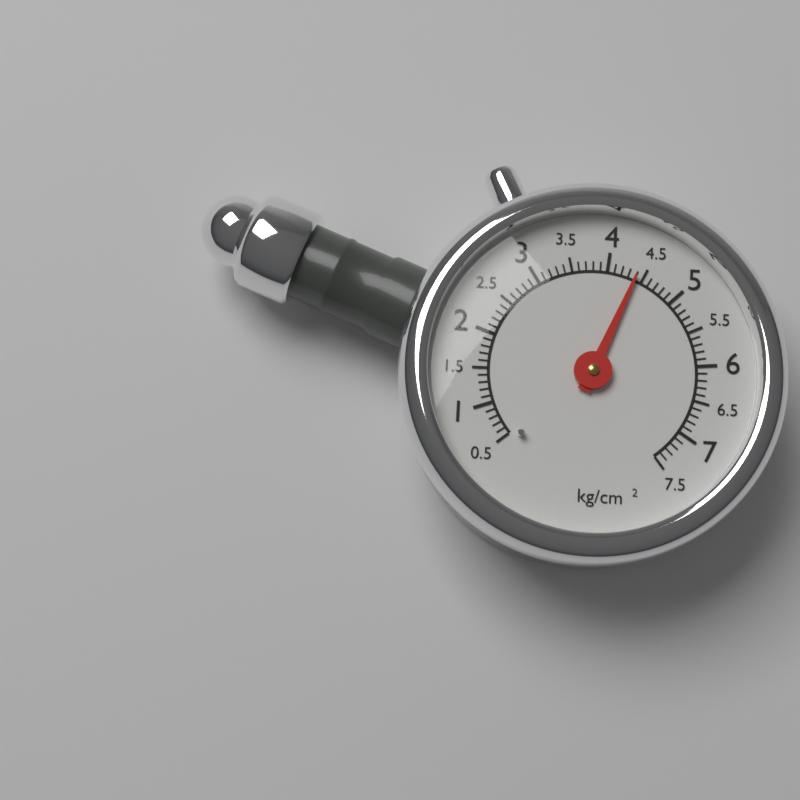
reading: 4.4 kg/cm²
